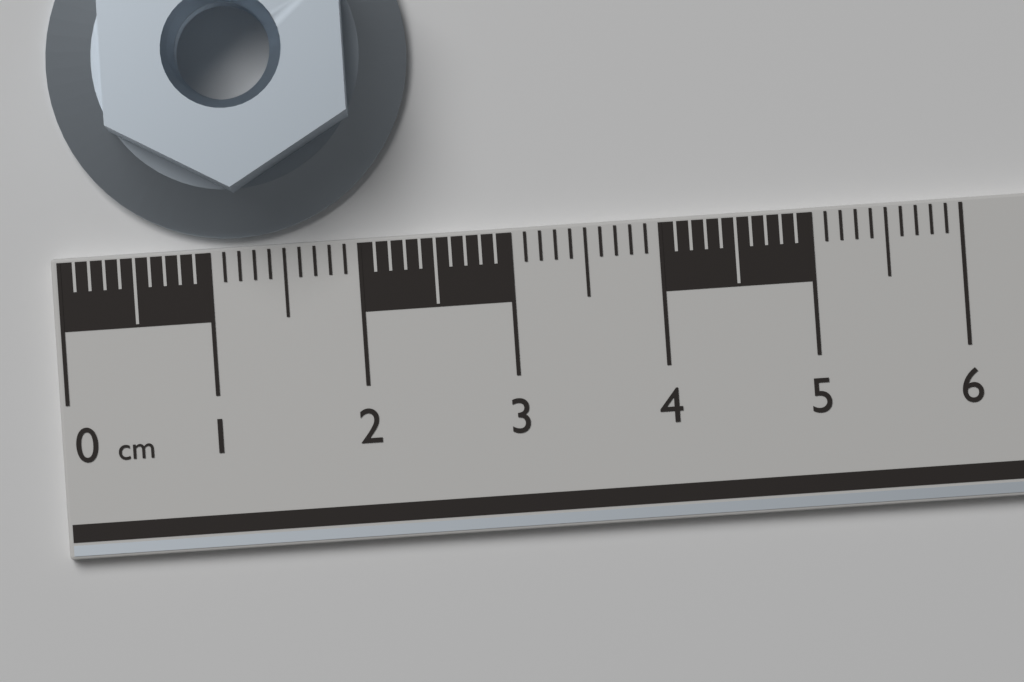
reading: 2.4 cm
